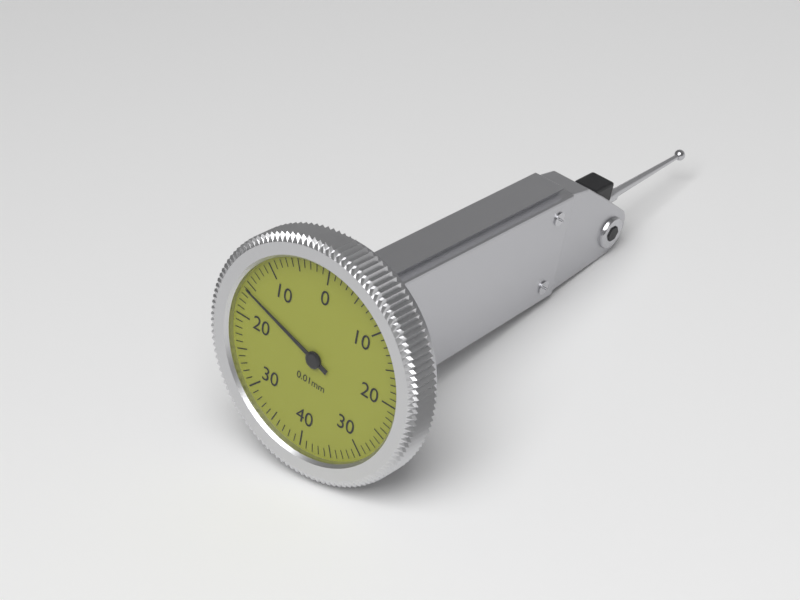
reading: 0.16 mm
